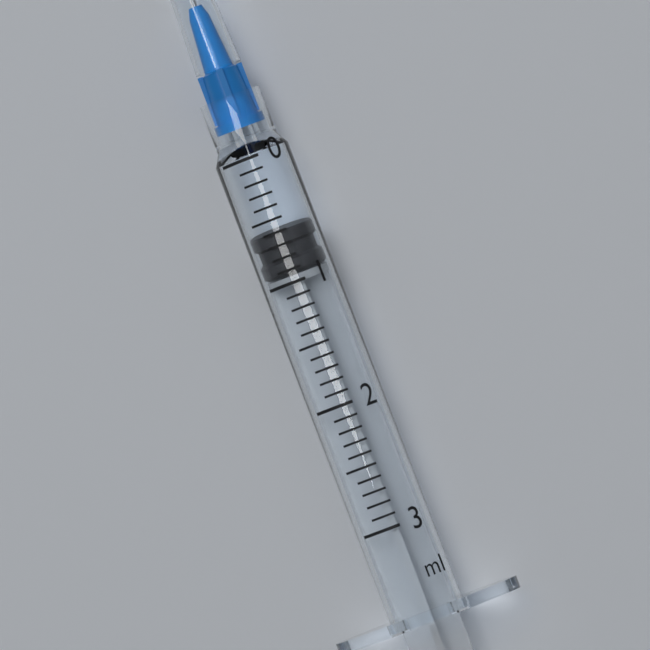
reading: 0.6 ml
